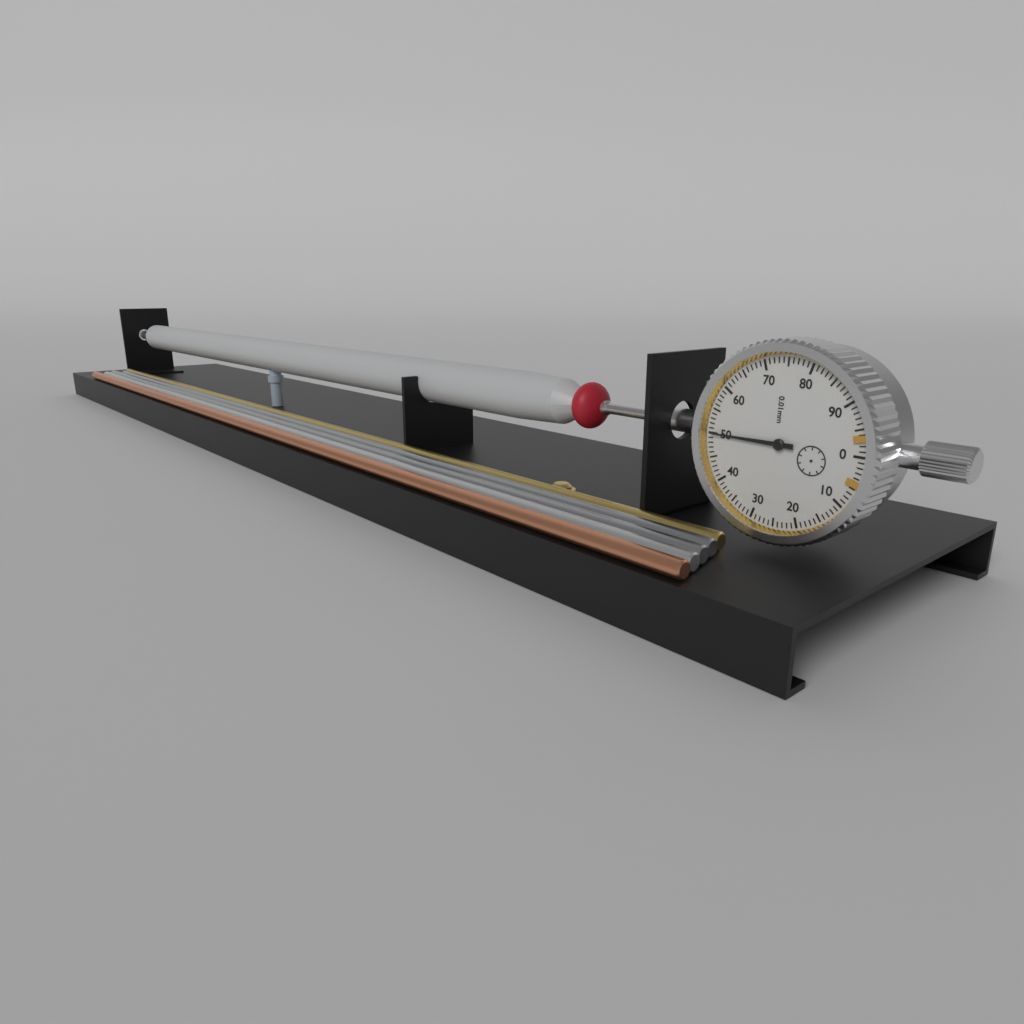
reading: 0.50 mm
